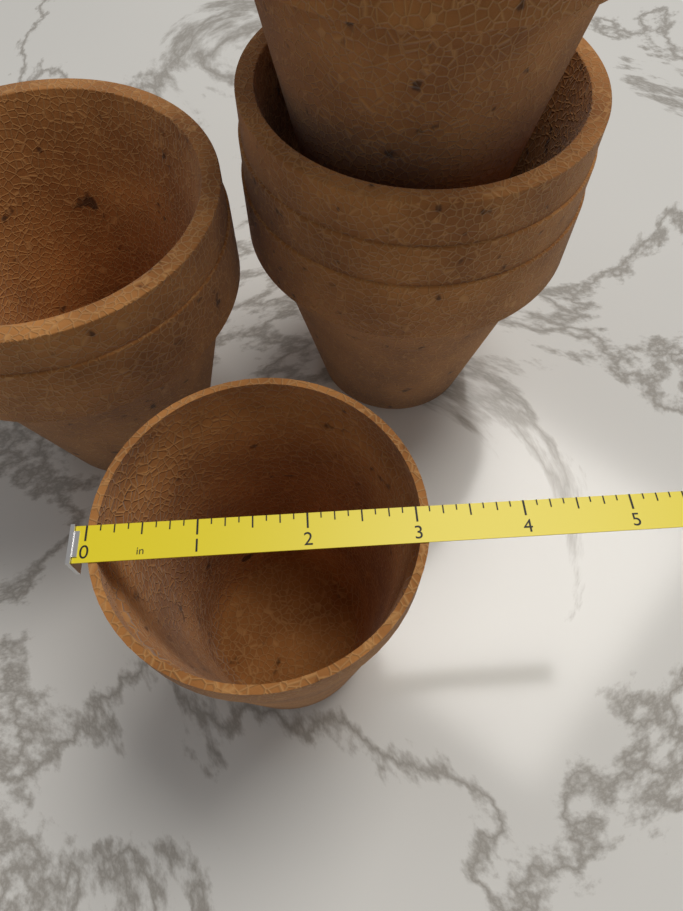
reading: 3.125 in
